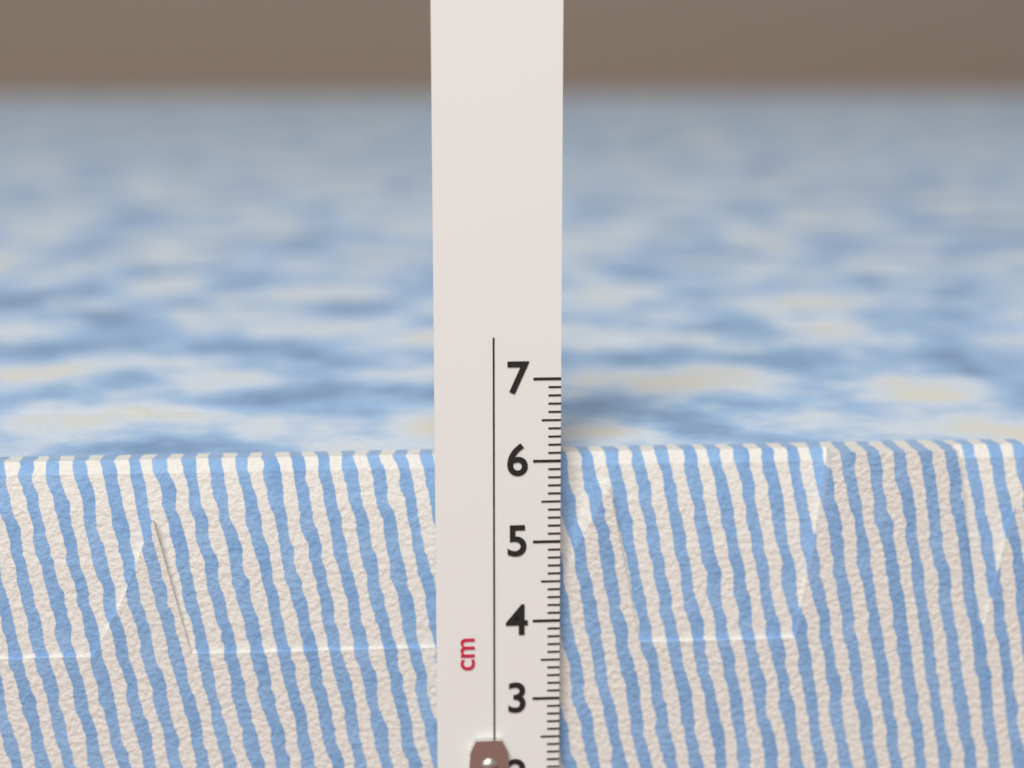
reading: 6.0 cm
